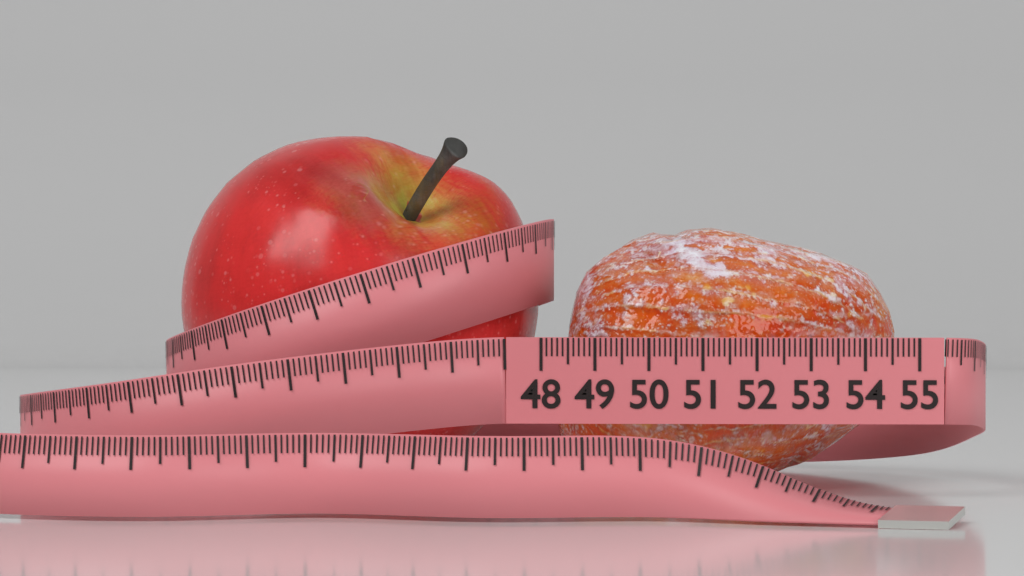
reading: 54.6 (no unit)
